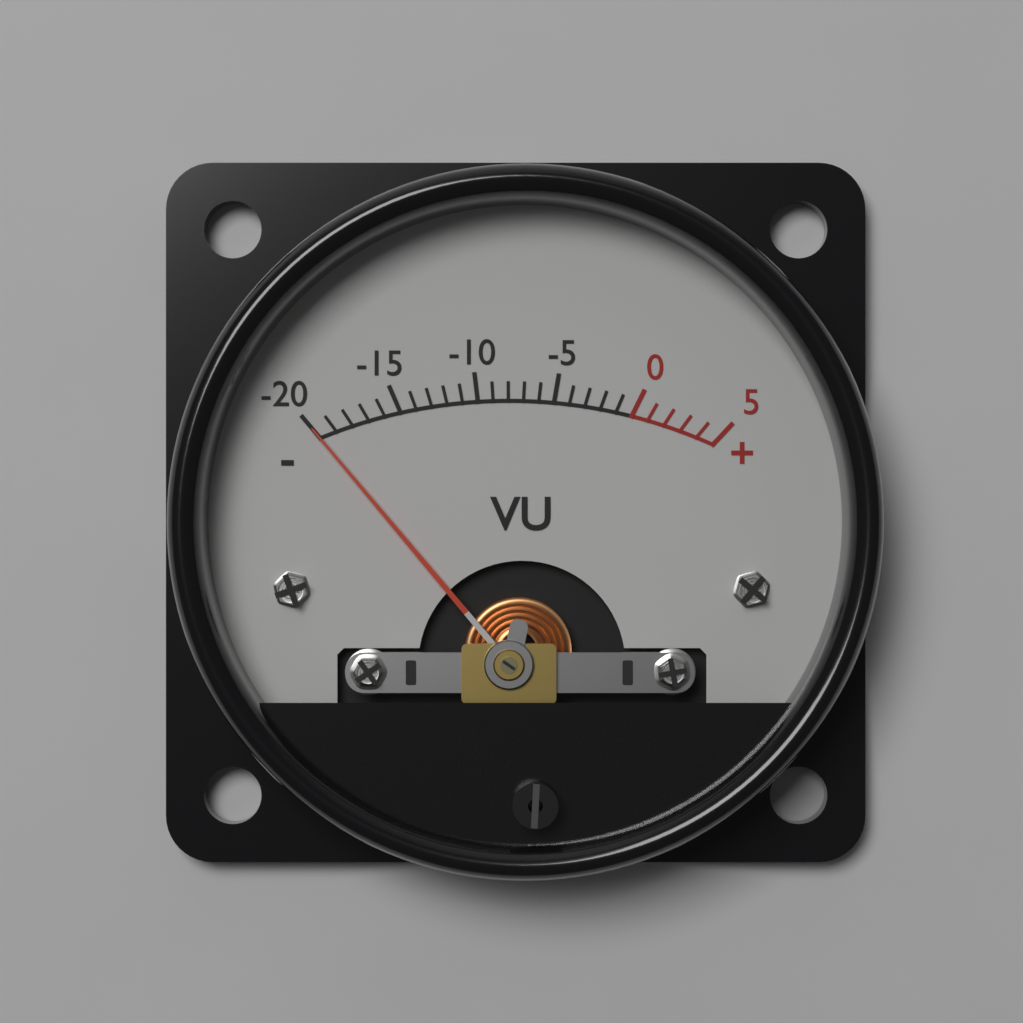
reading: -20 VU
